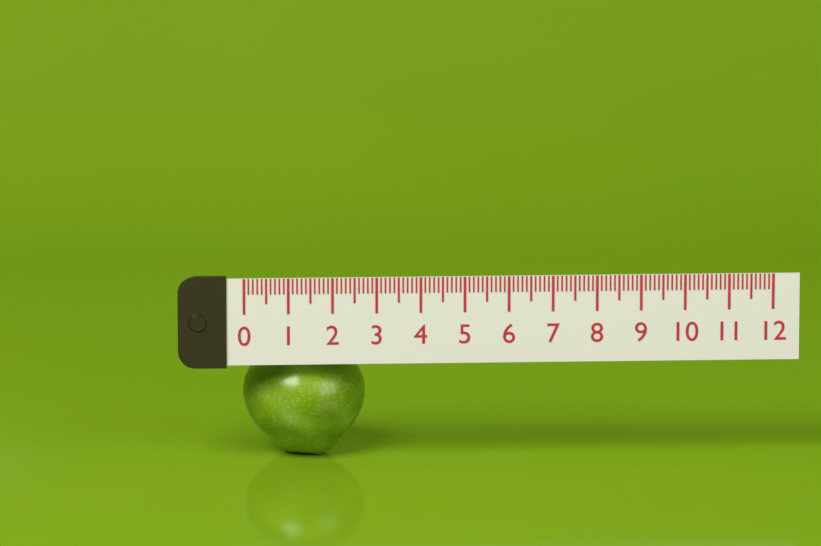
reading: 2.8 (no unit)
